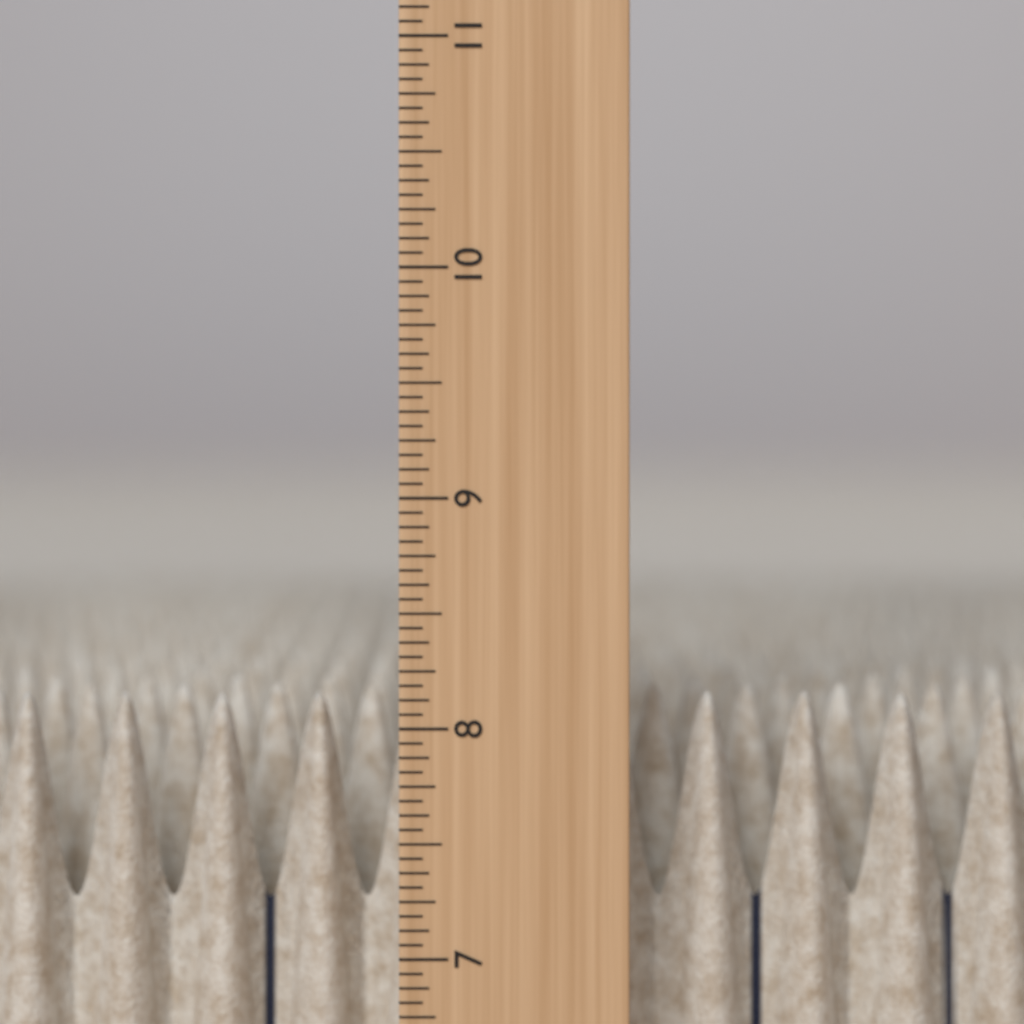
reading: 8.1250 in
